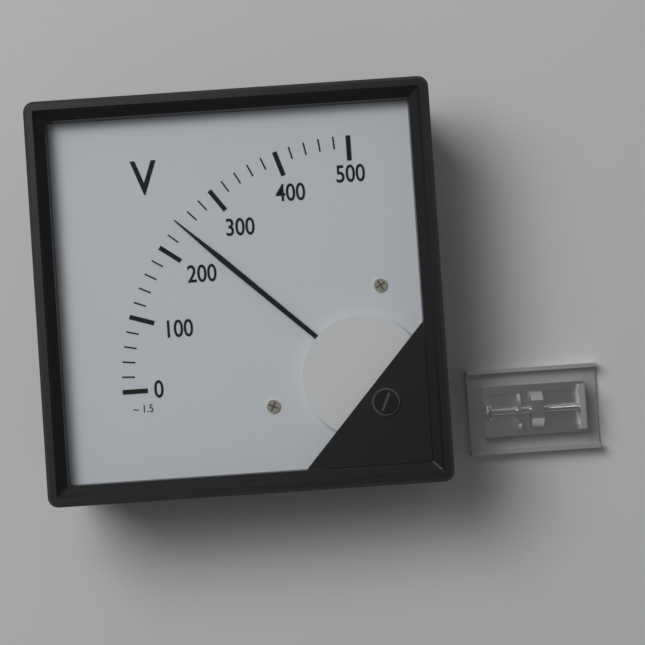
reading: 240 V
